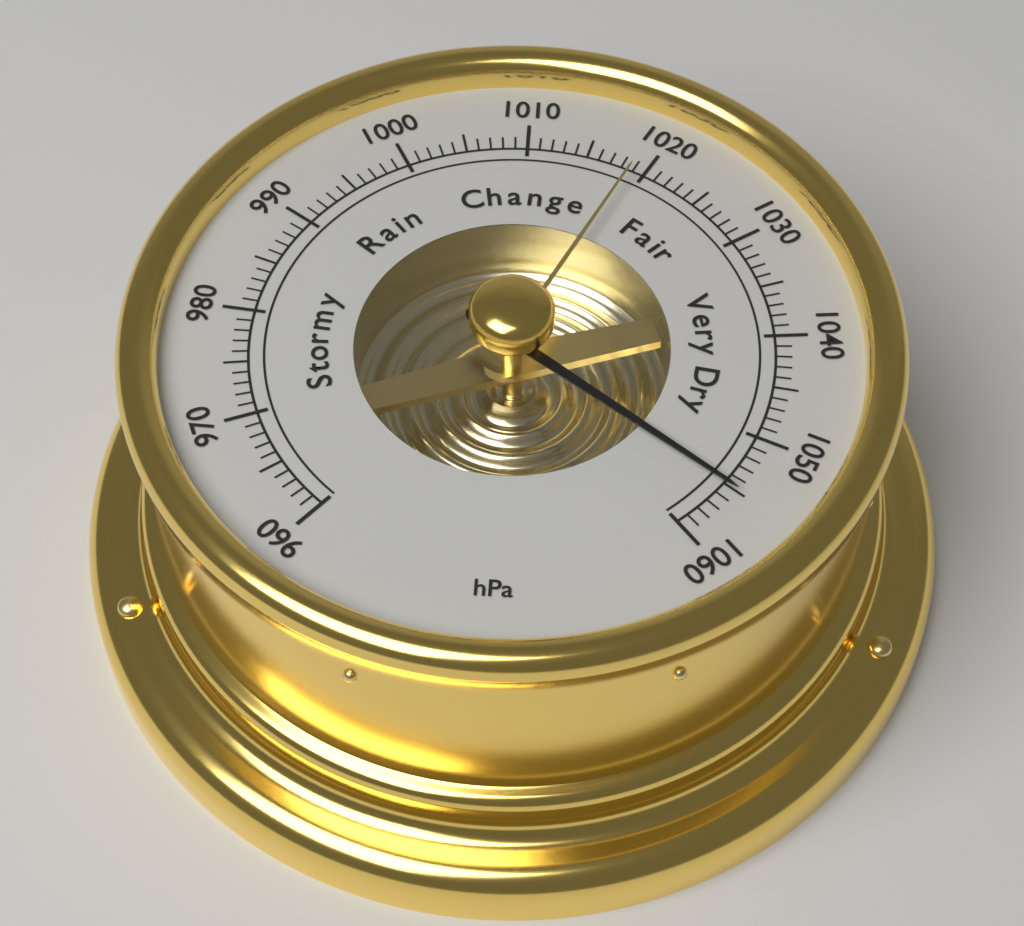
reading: 1055 hPa
